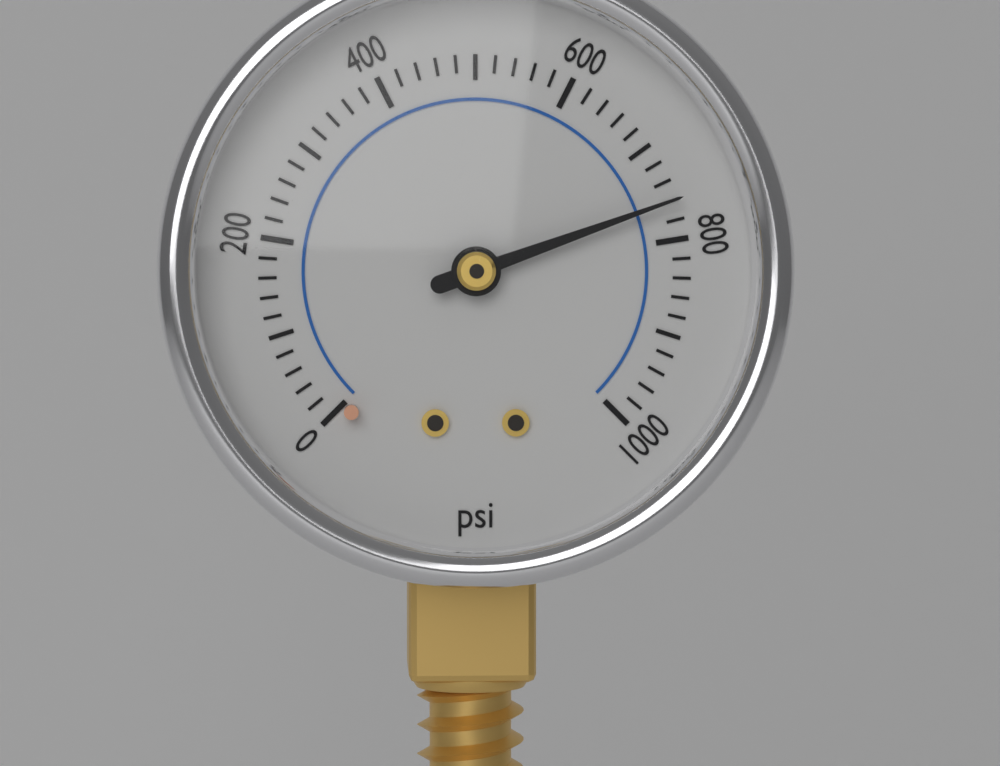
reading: 760 psi
